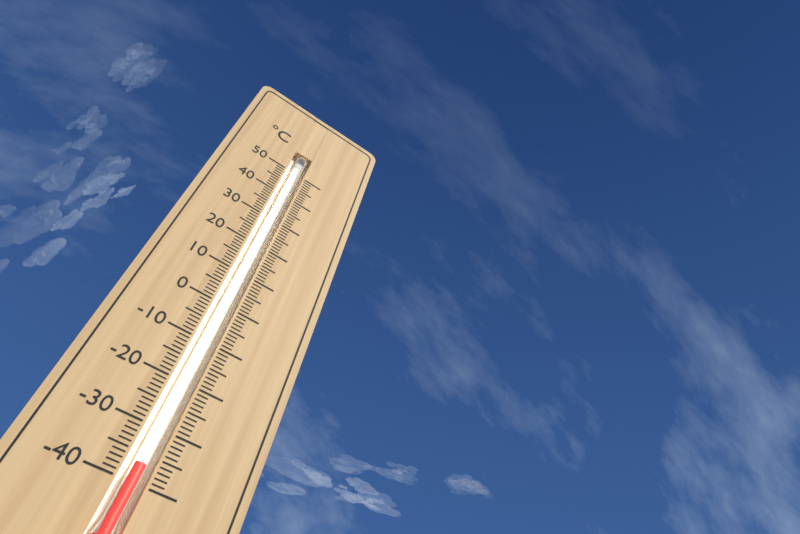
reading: -37 °C
